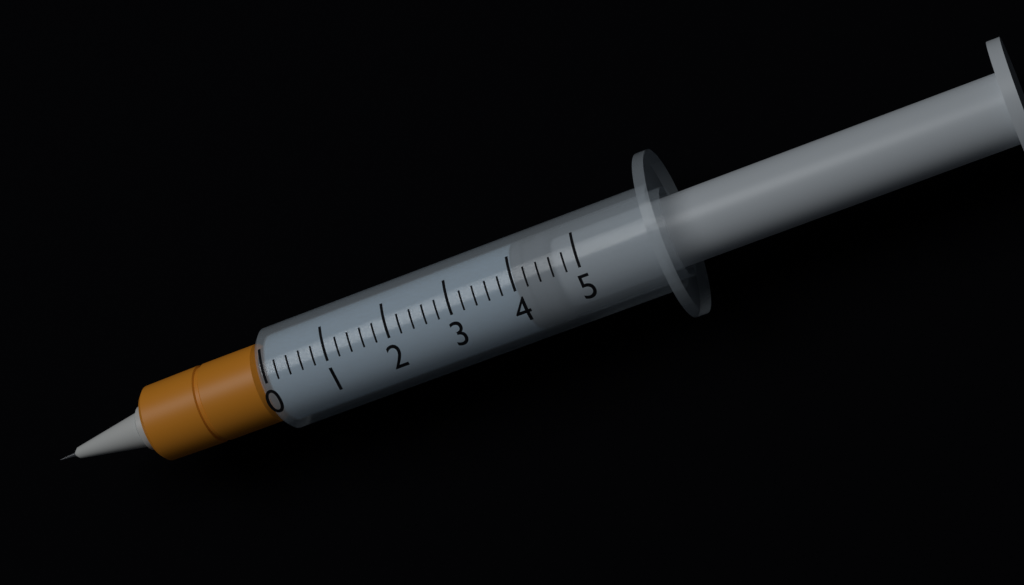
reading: 4.0 (no unit)
